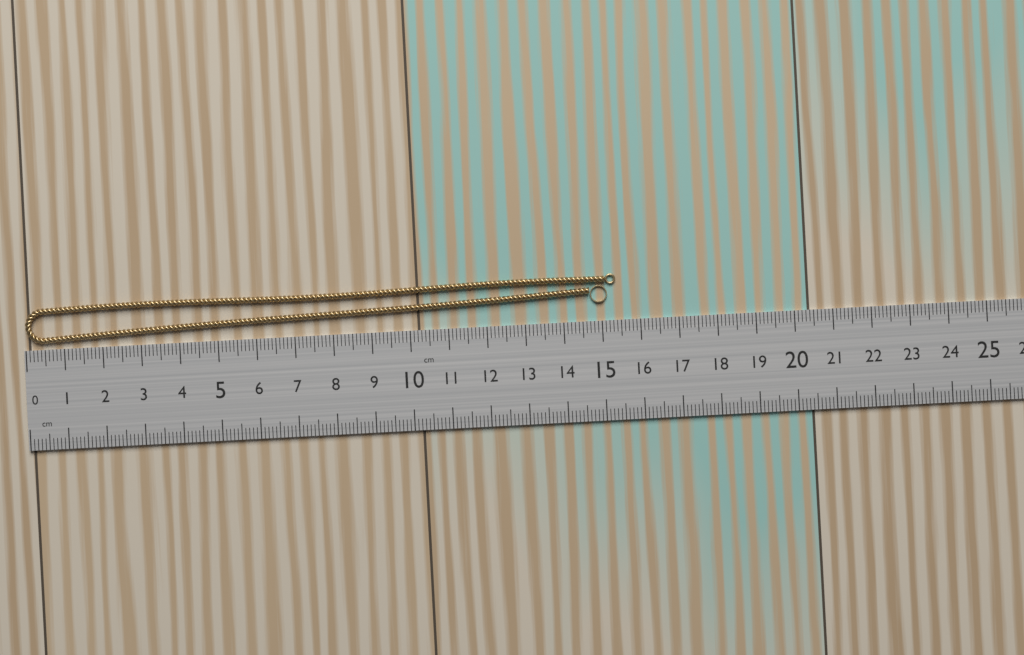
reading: 15.4 cm
